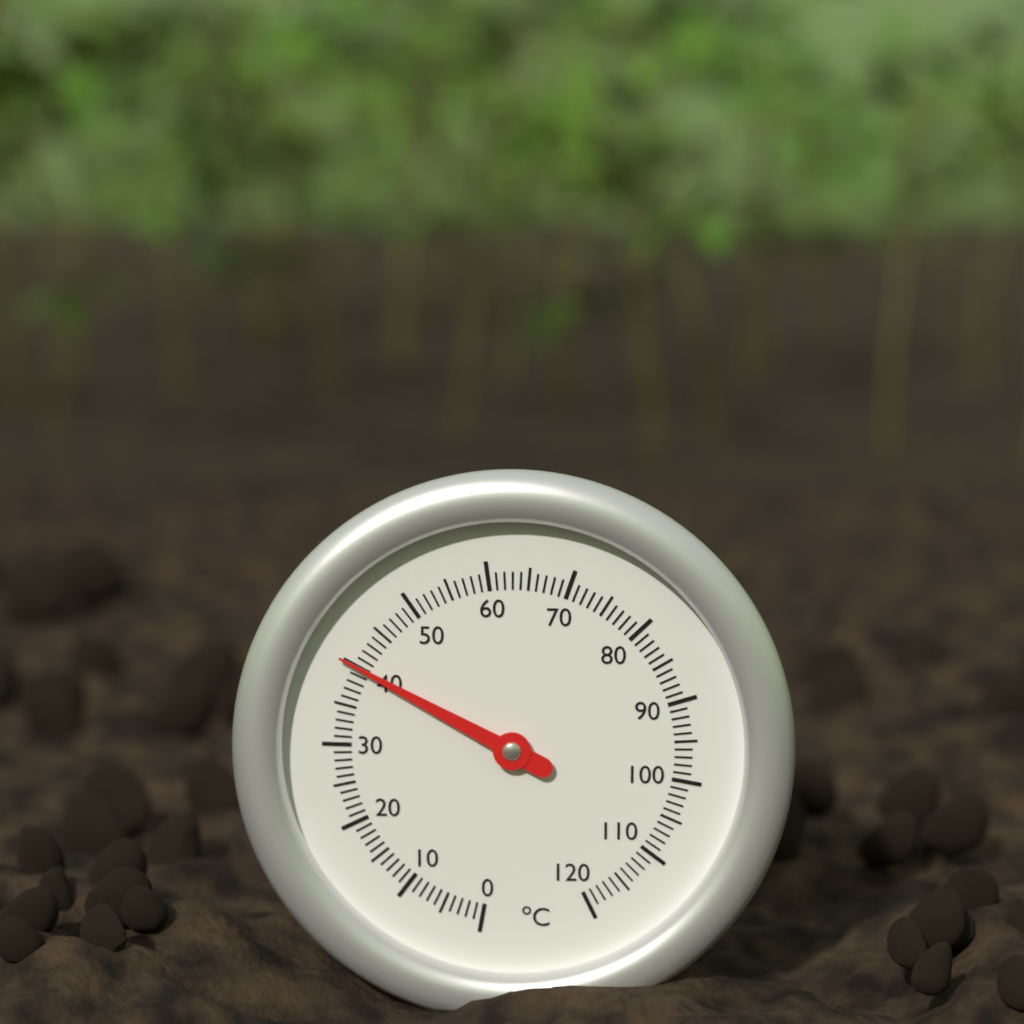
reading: 40 °C
